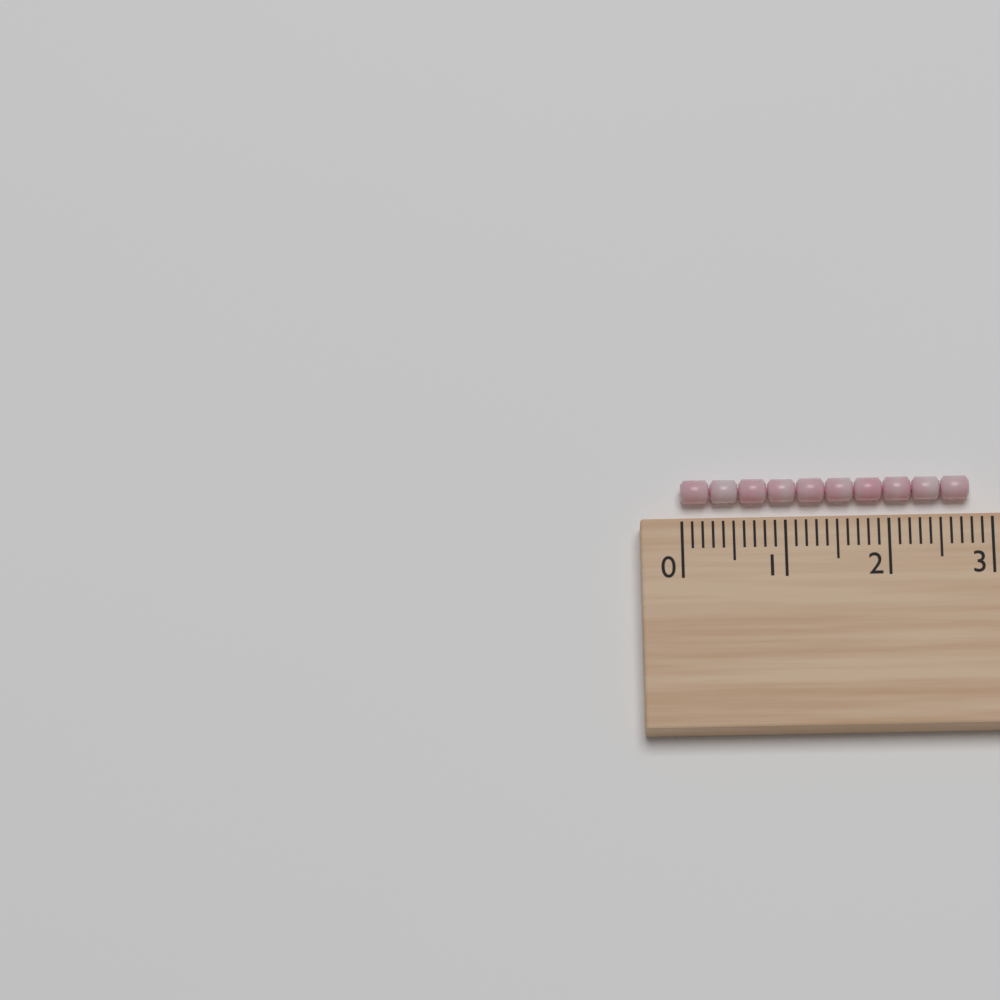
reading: 2.8 cm
